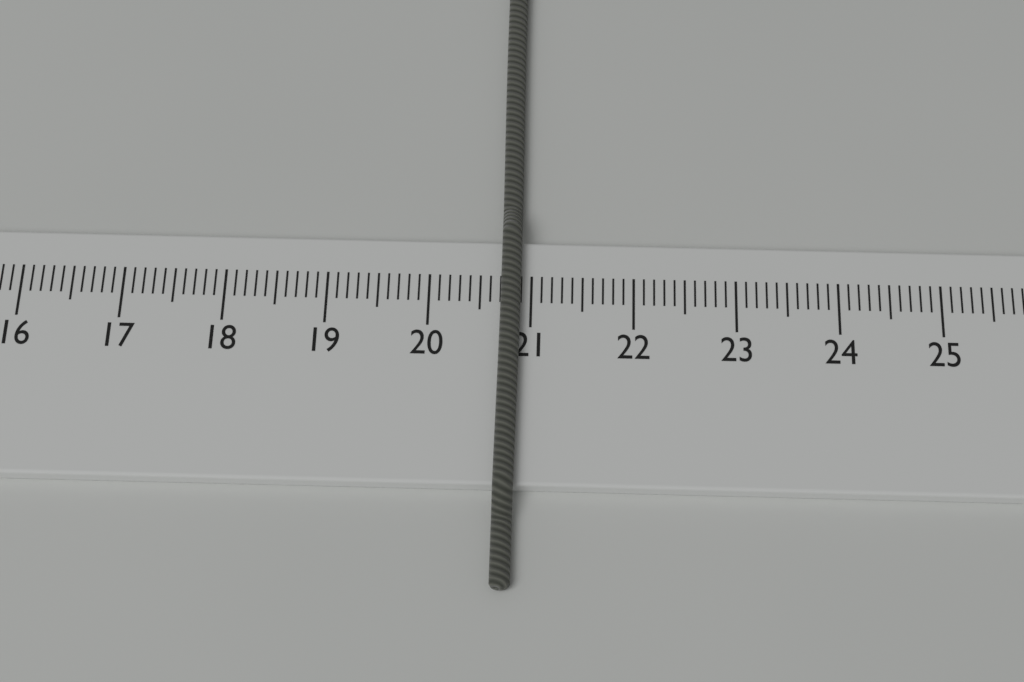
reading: 20.9 cm
